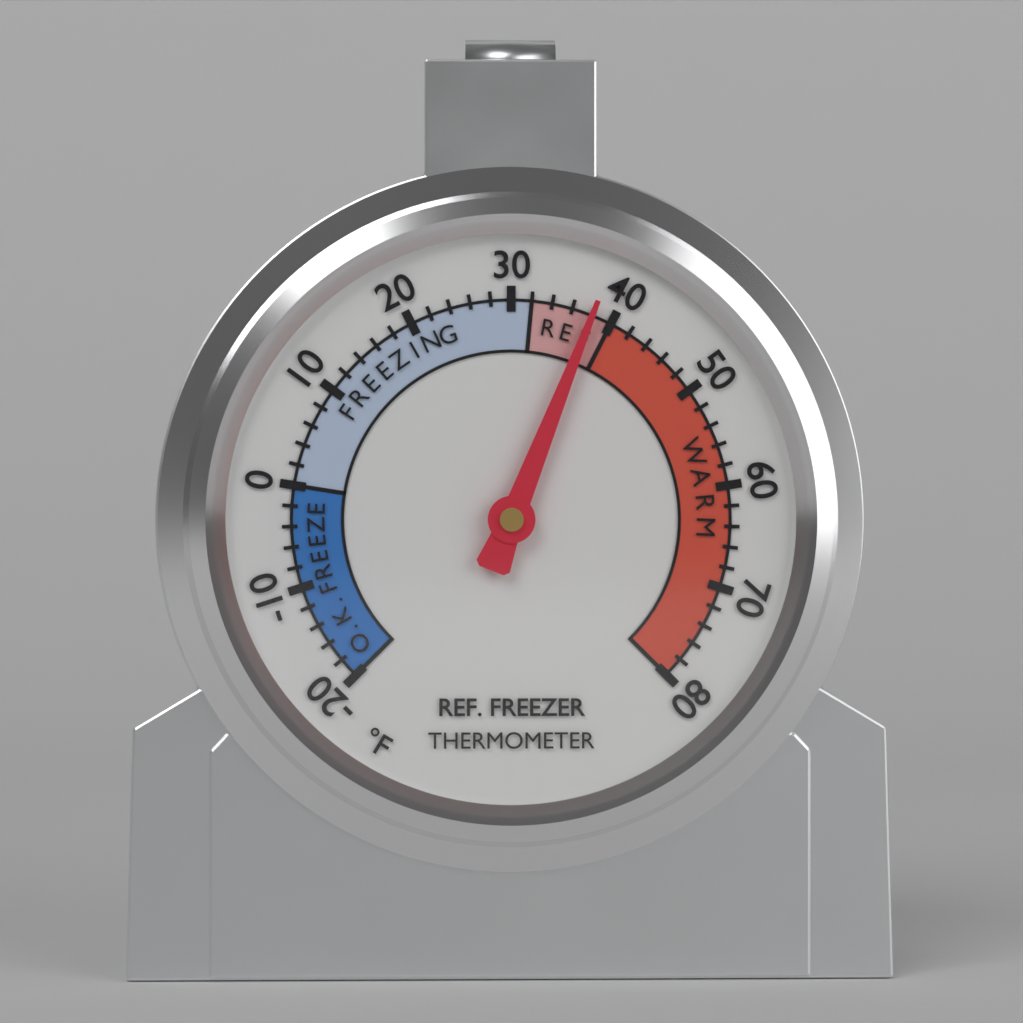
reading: 38 °F
